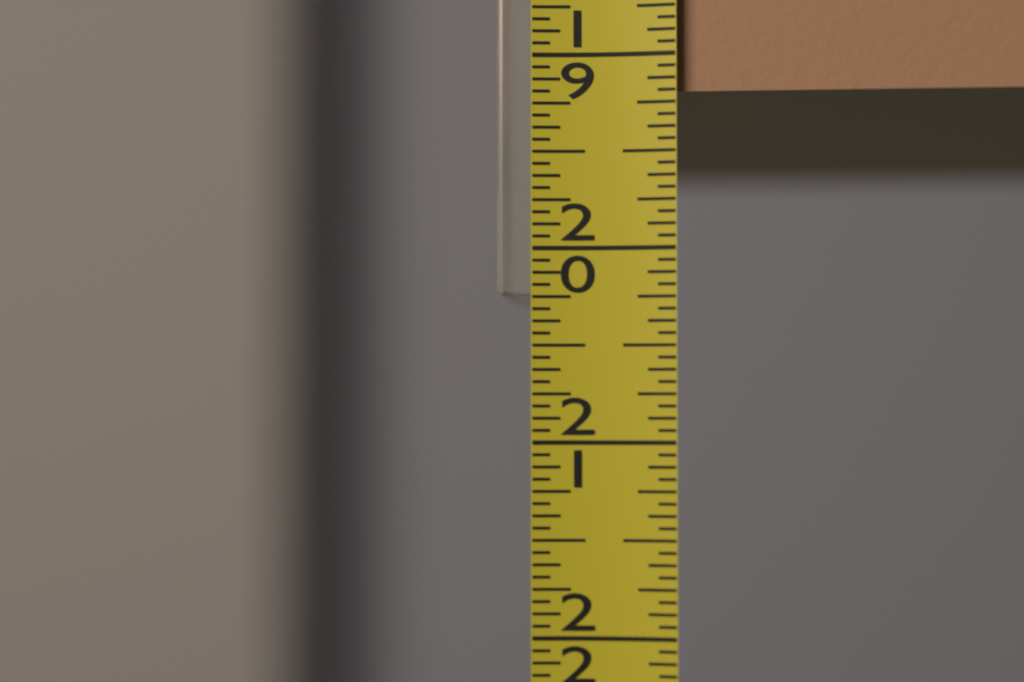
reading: 19.1875 (no unit)
